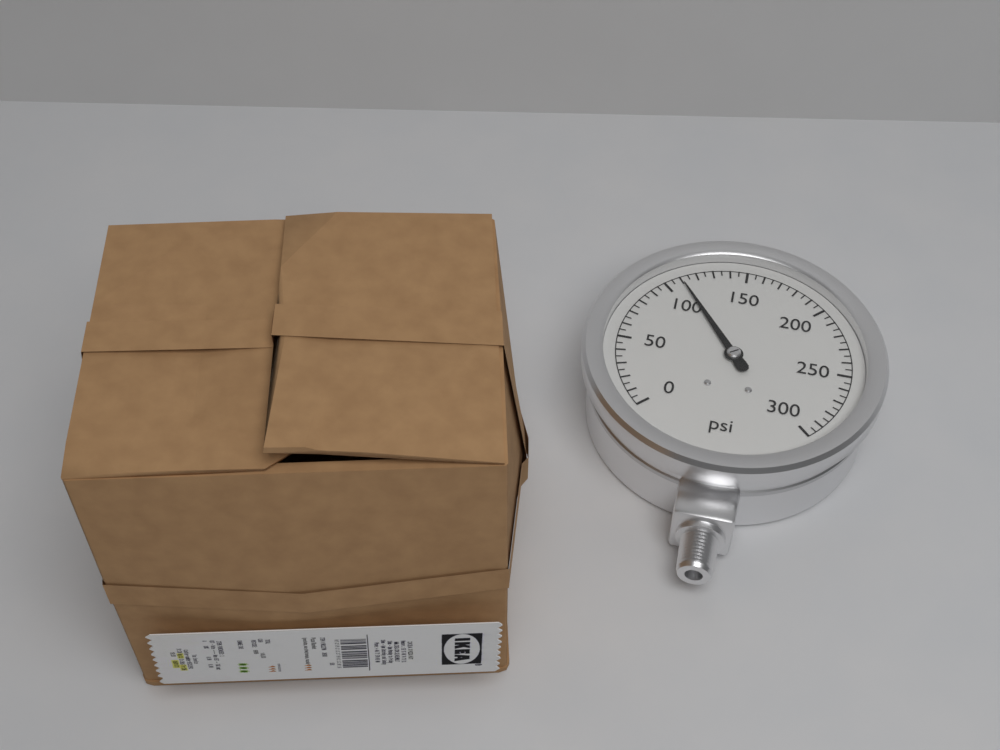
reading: 110 psi
